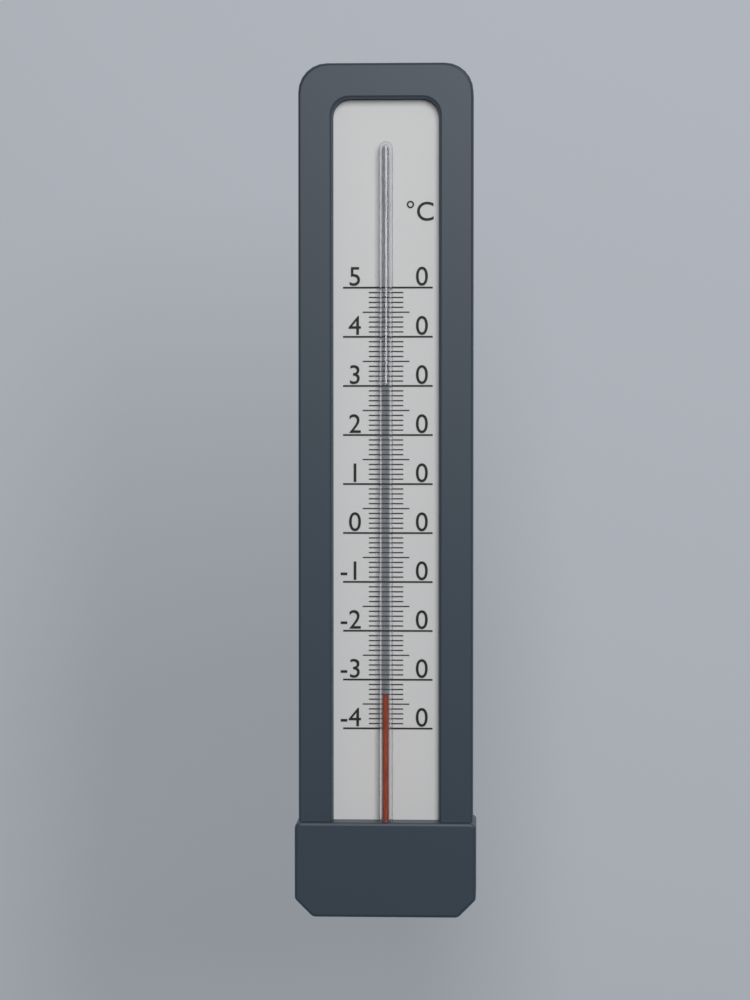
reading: -33 °C
